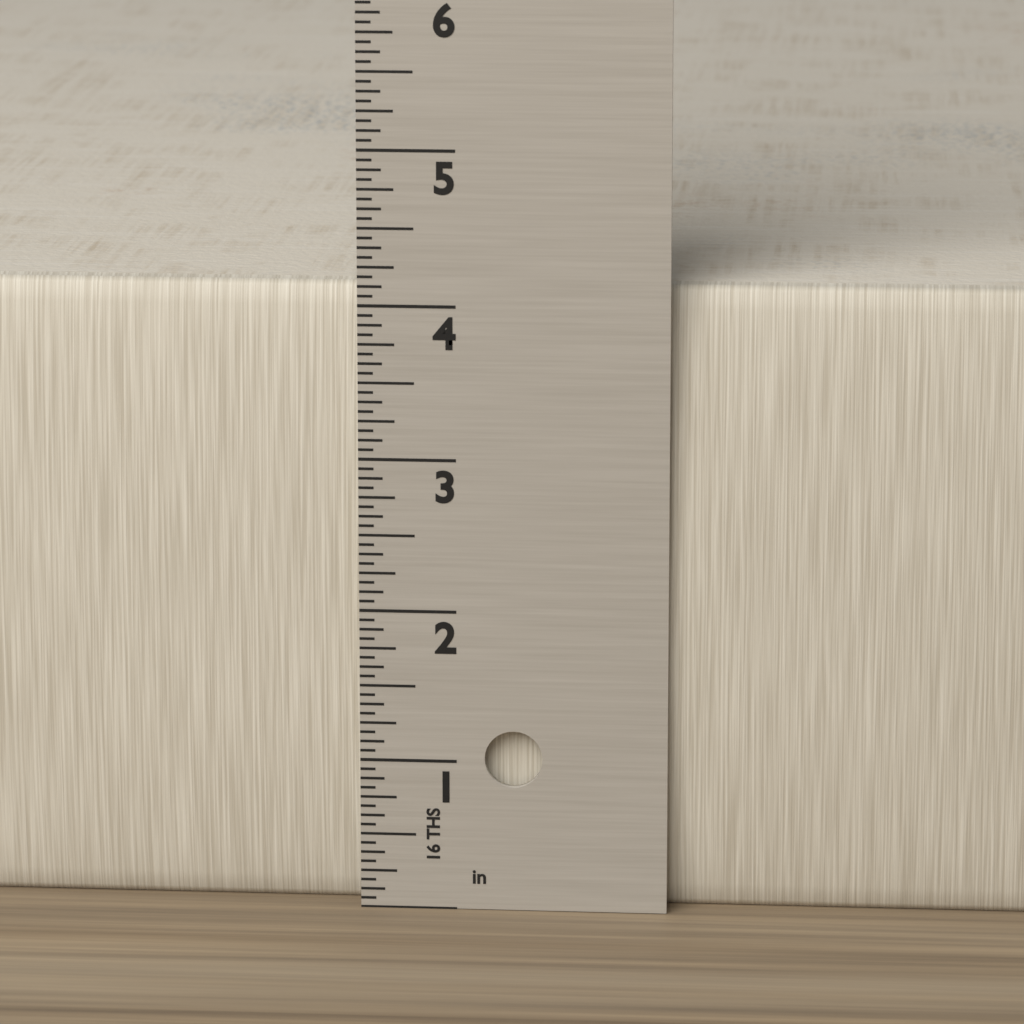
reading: 4.1250 in
